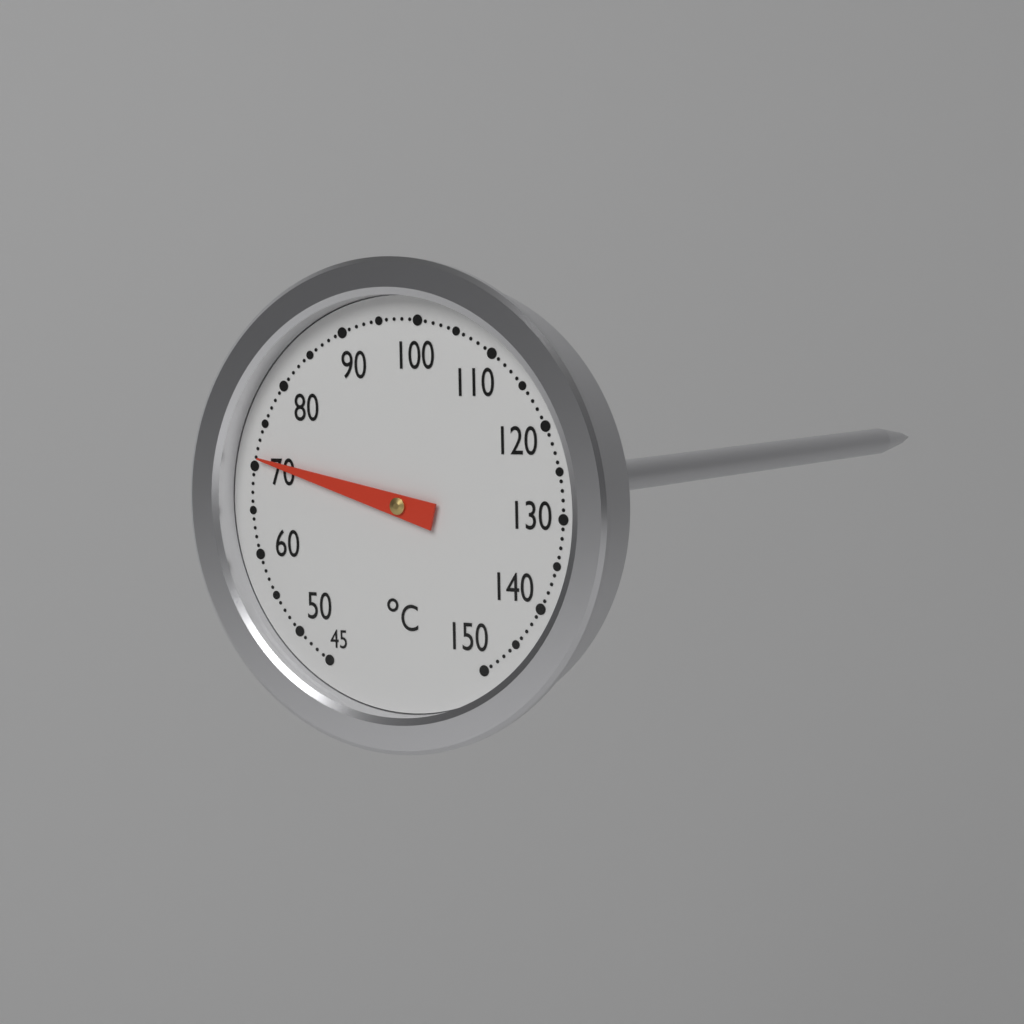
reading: 71 °C
